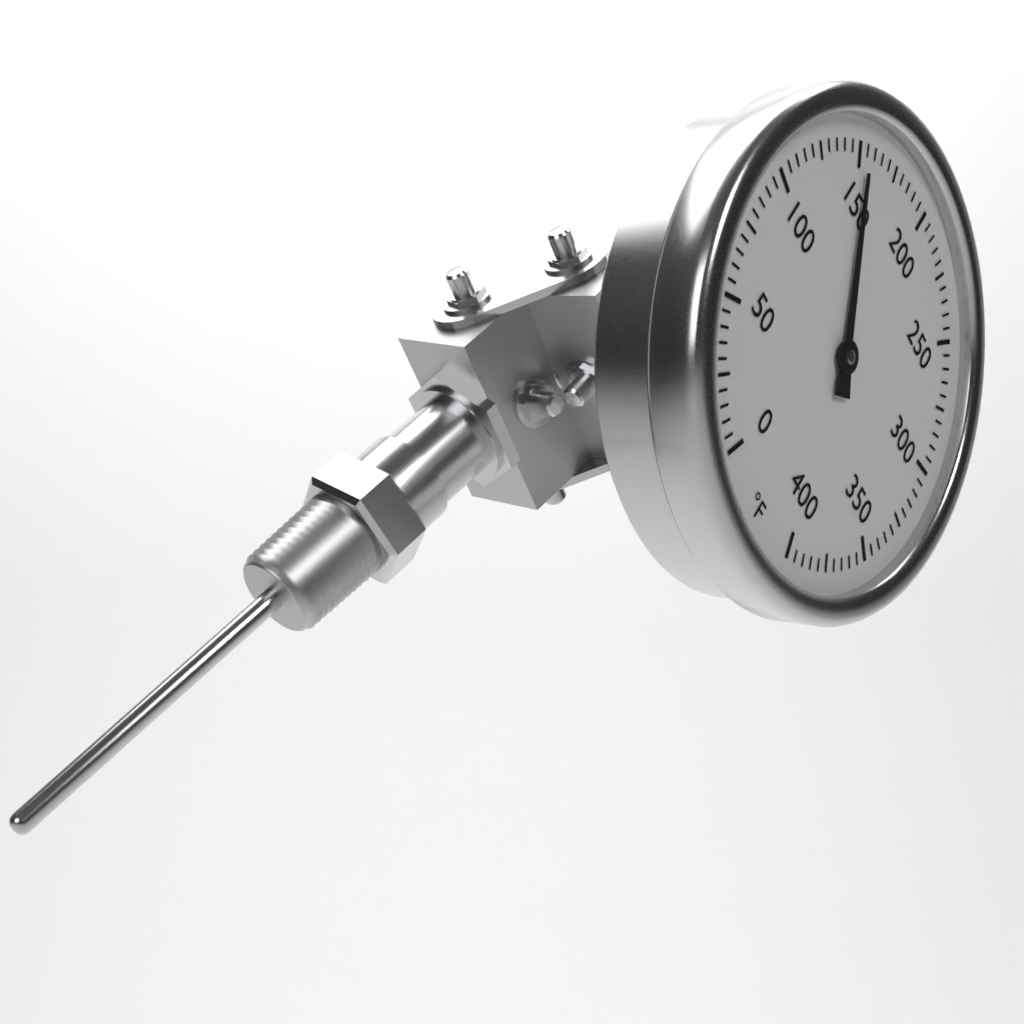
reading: 155 °F
